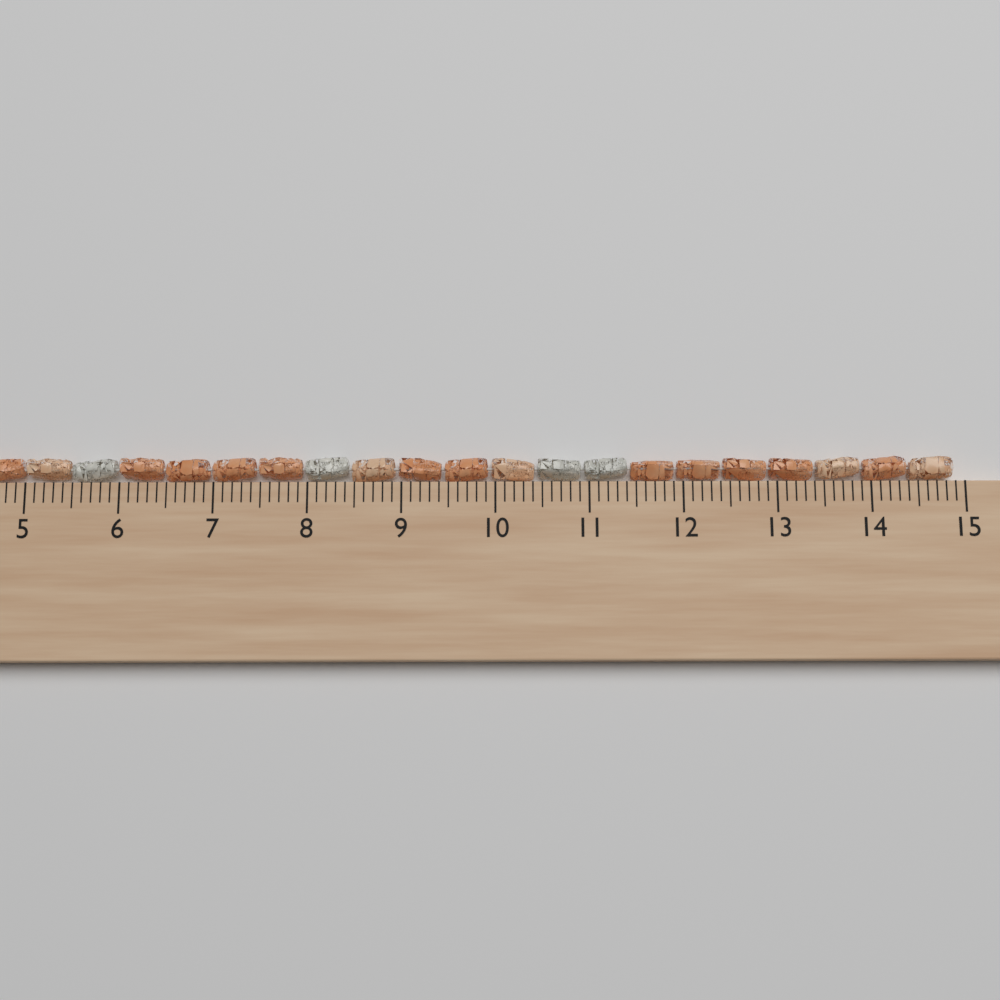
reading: 14.9 cm
